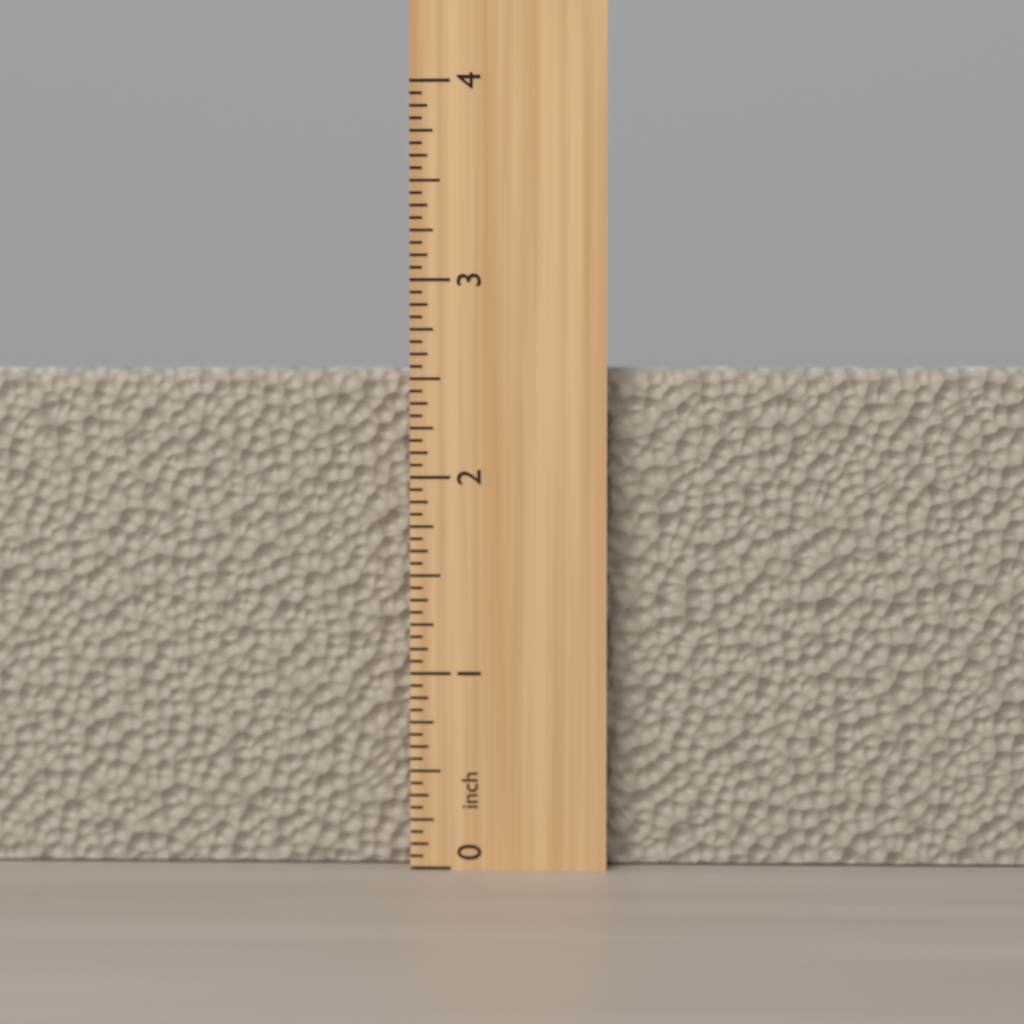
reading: 2.5625 inch
